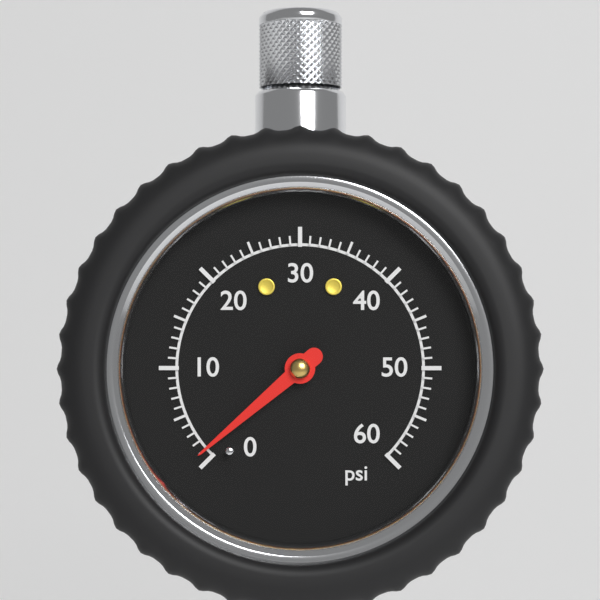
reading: 1 psi
